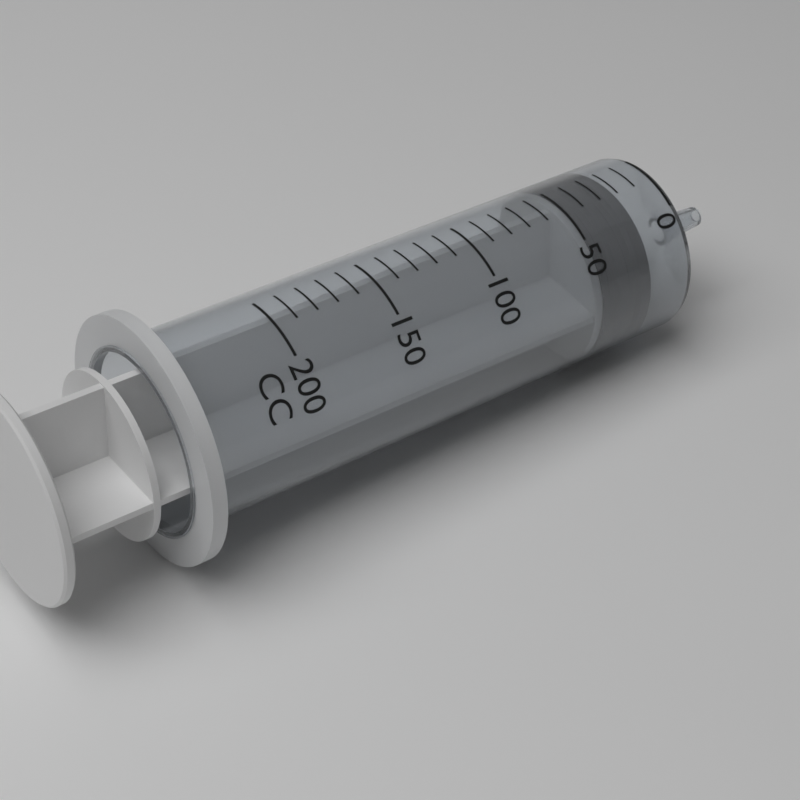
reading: 20 cc
